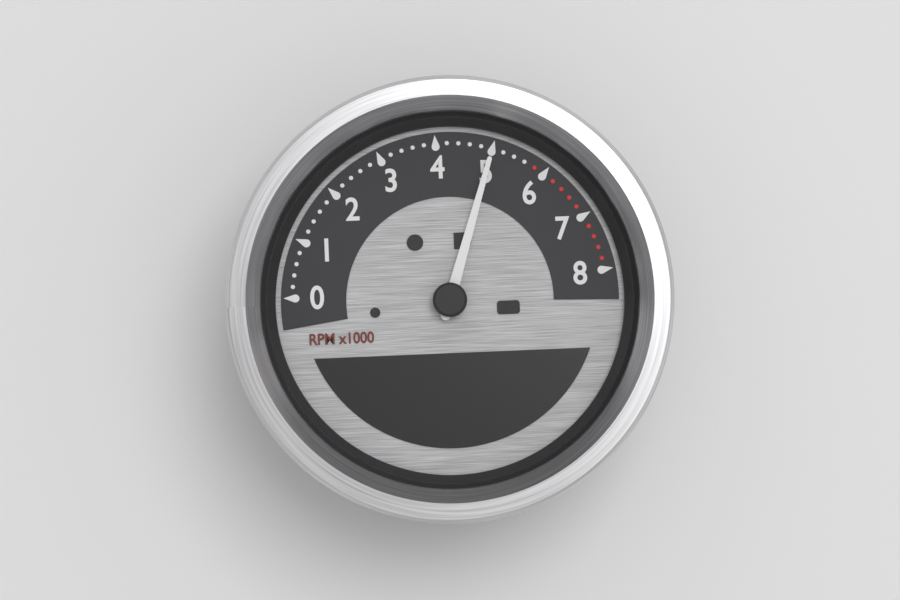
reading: 5000 RPM
